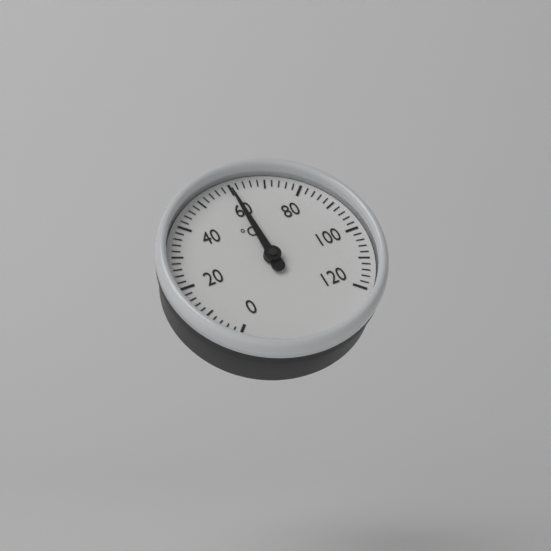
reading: 60 °C
